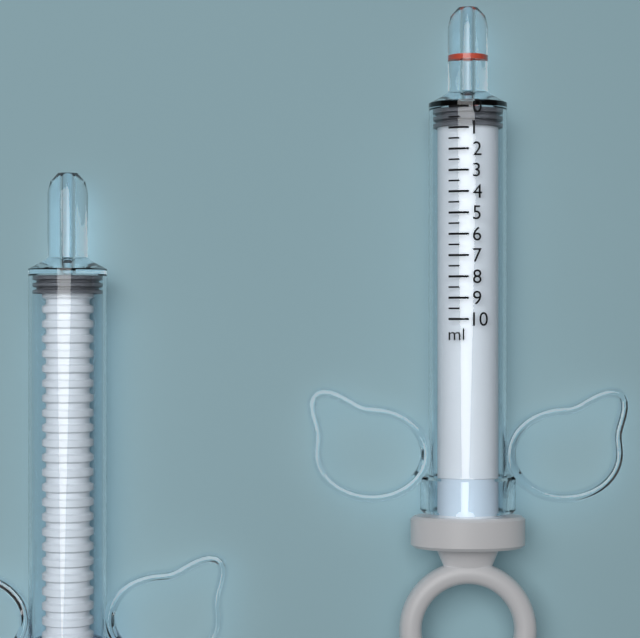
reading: 0.0 ml
